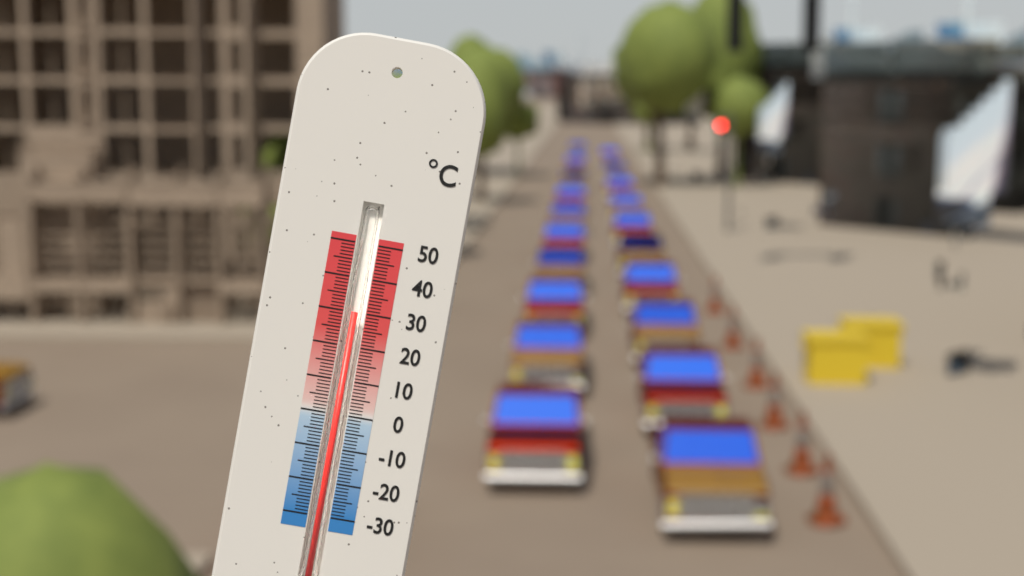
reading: 30 °C
